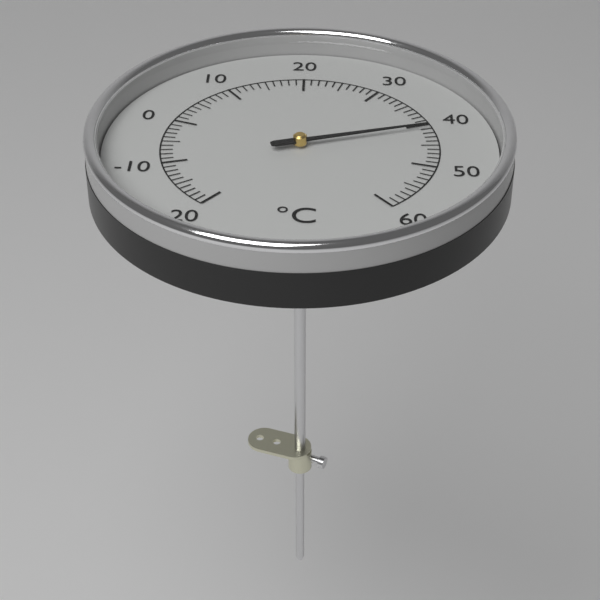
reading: 41 °C
